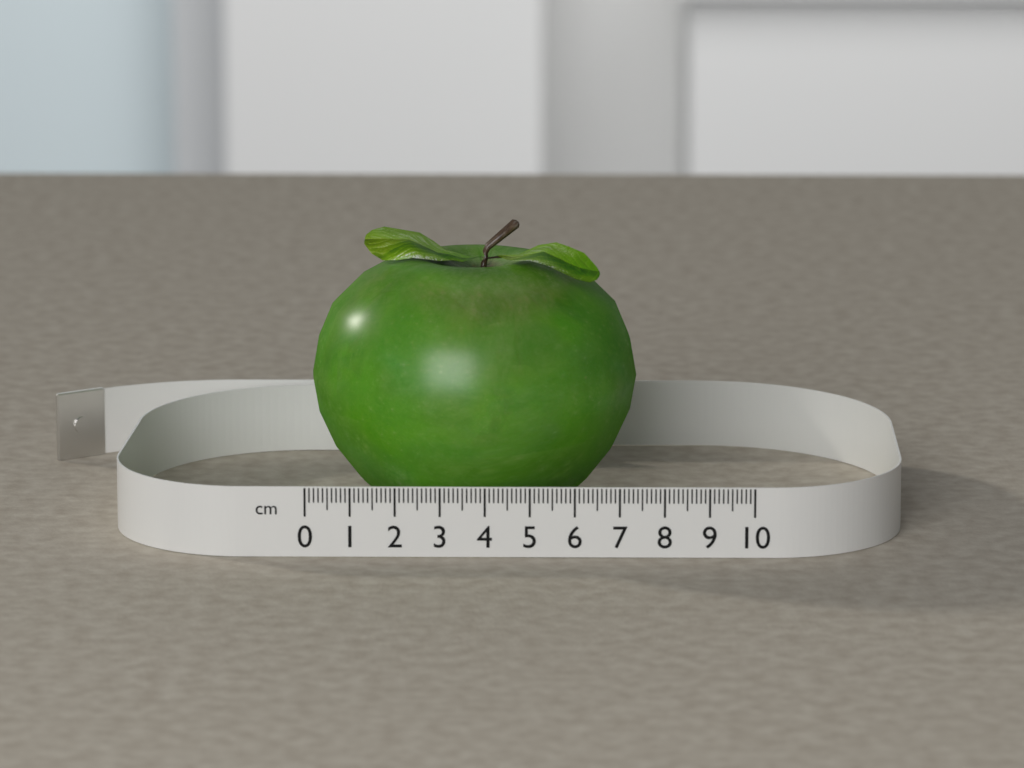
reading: 7.4 cm
